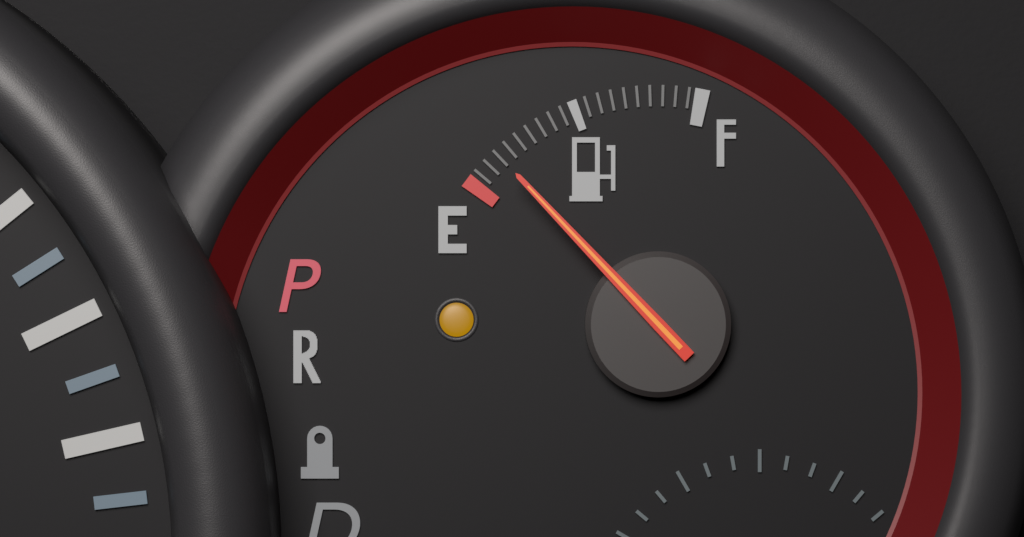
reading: 0.15 (no unit)
